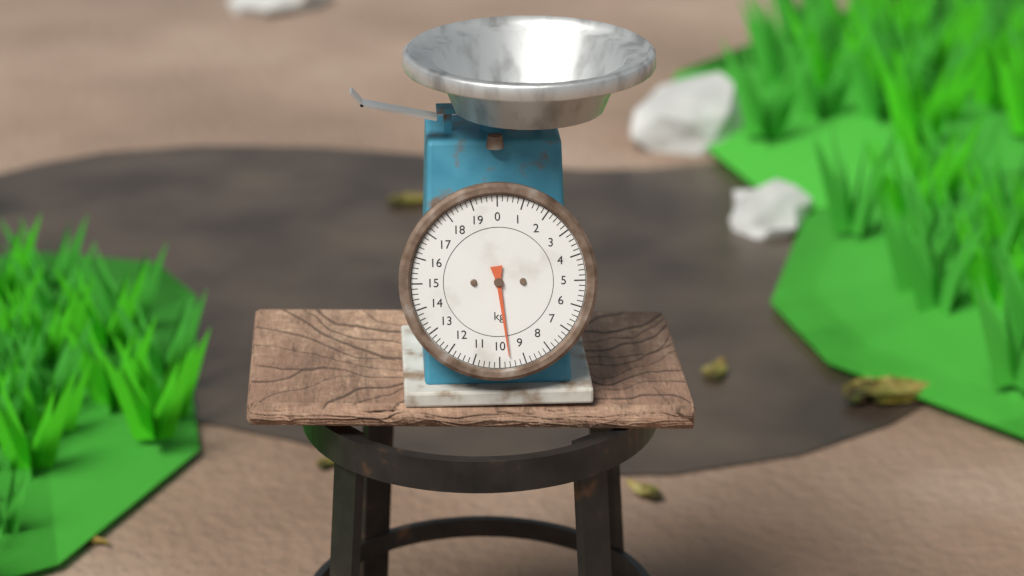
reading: 9.6 kg
